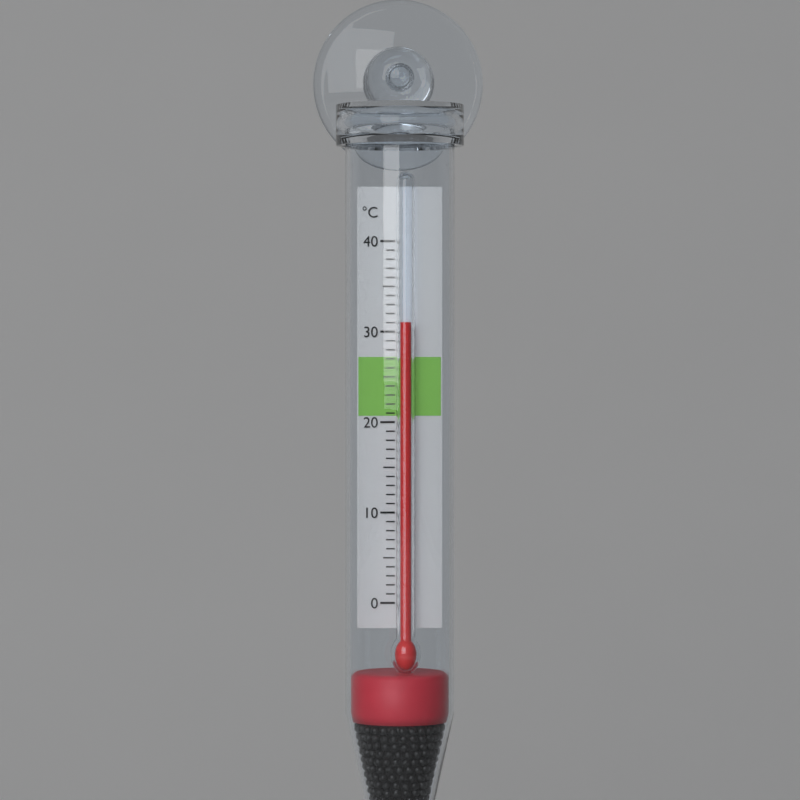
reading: 31 °C
